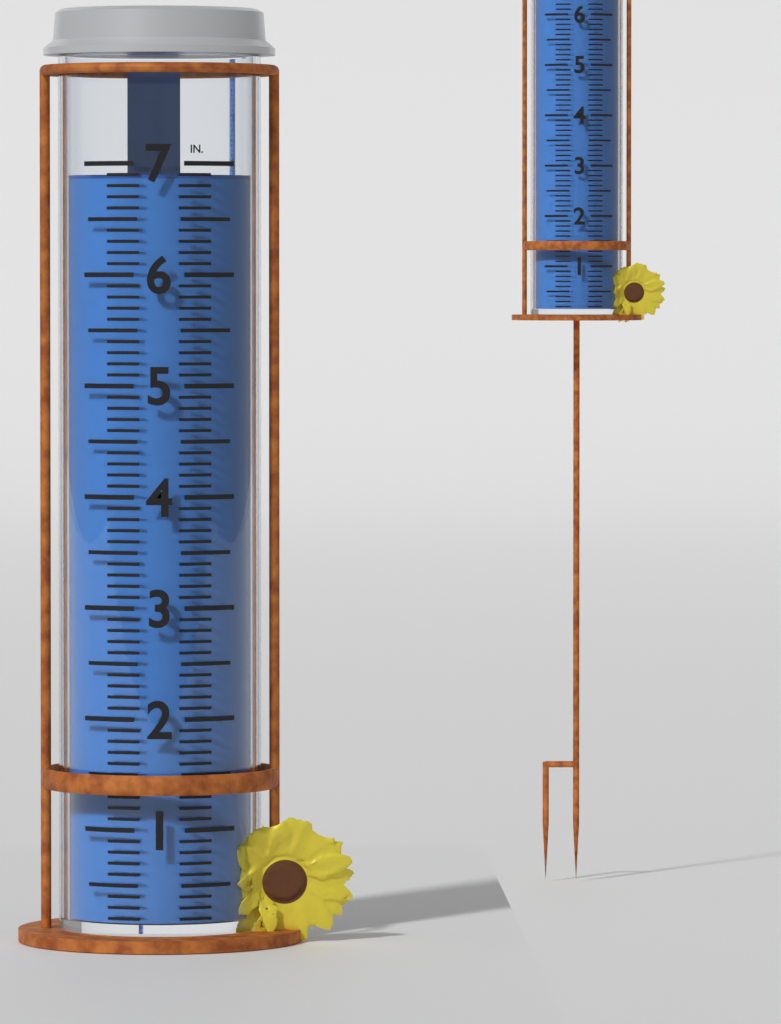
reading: 6.9 in
